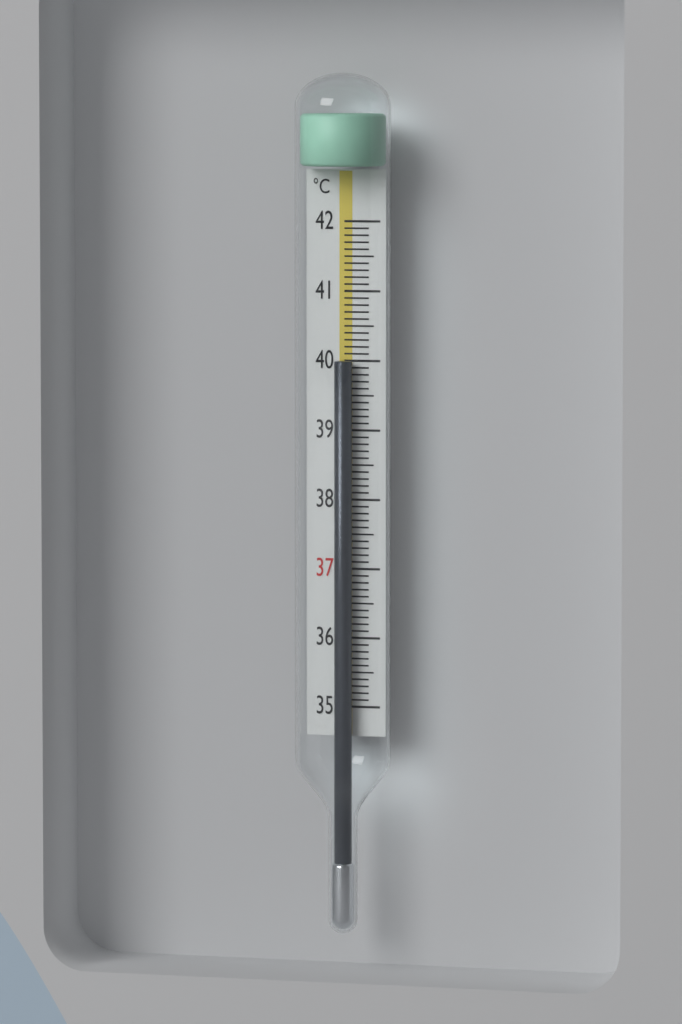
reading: 40.0 °C
